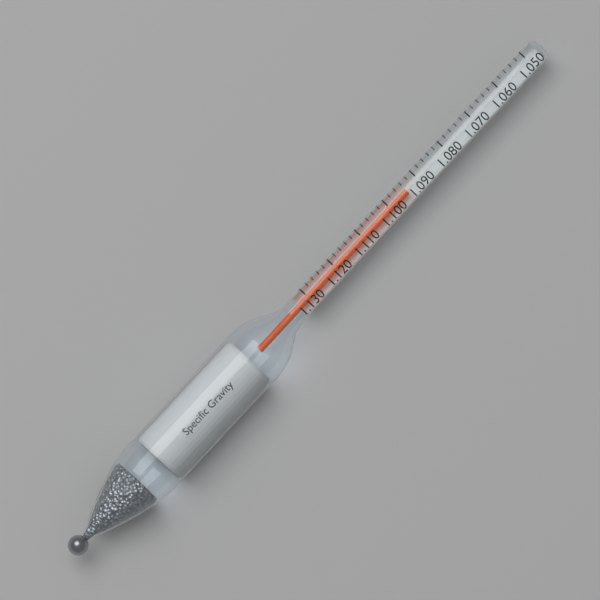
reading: 1.094 (no unit)
